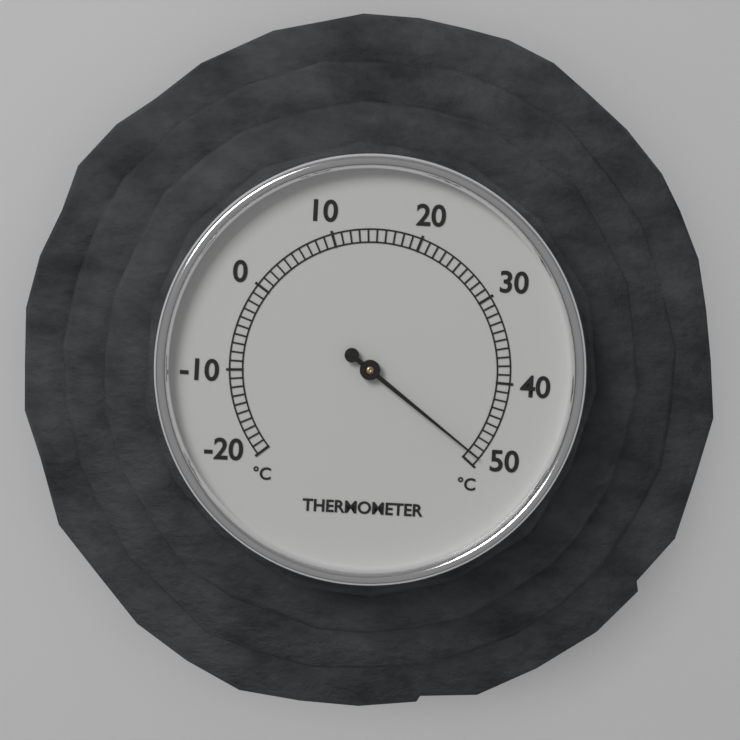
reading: 49 °C
